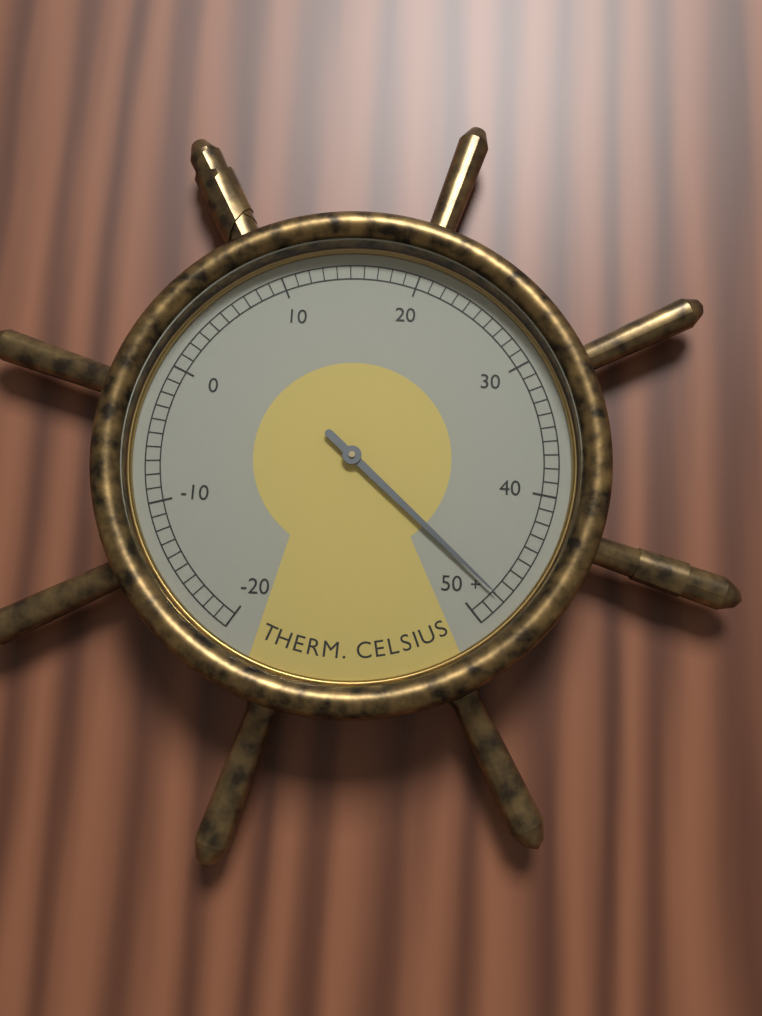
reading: 48 °C
